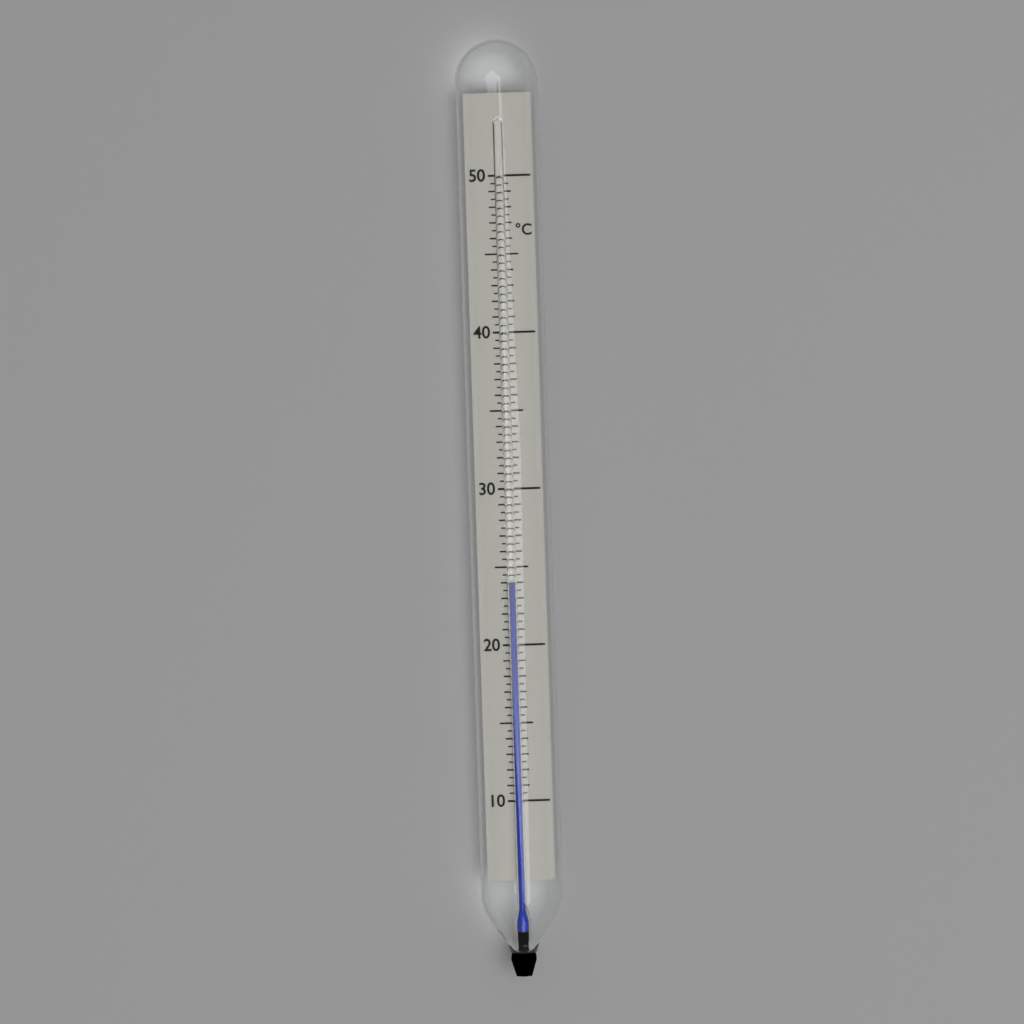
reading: 24.0 °C
